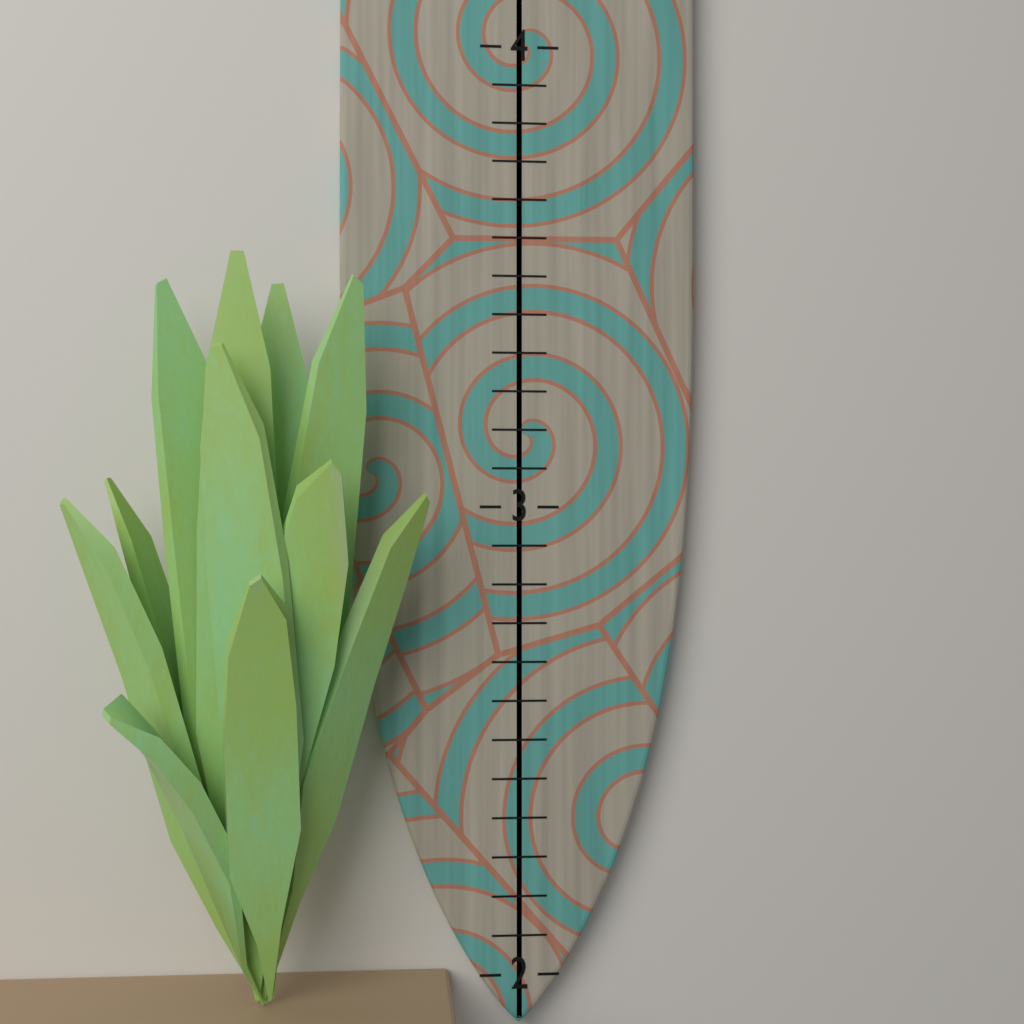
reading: 3.500000 (no unit)
